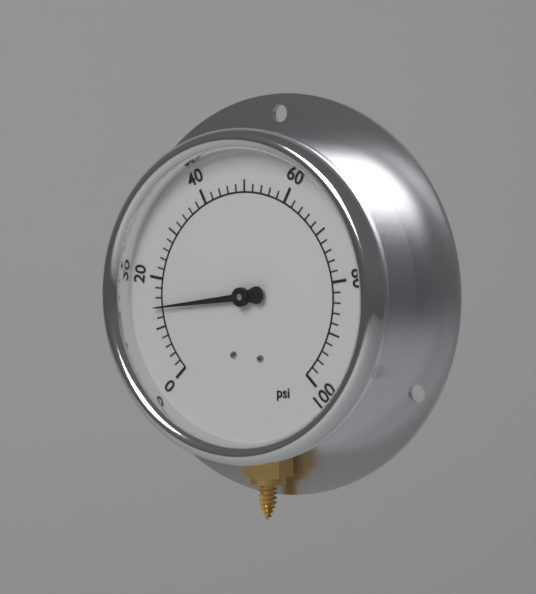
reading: 14 psi
